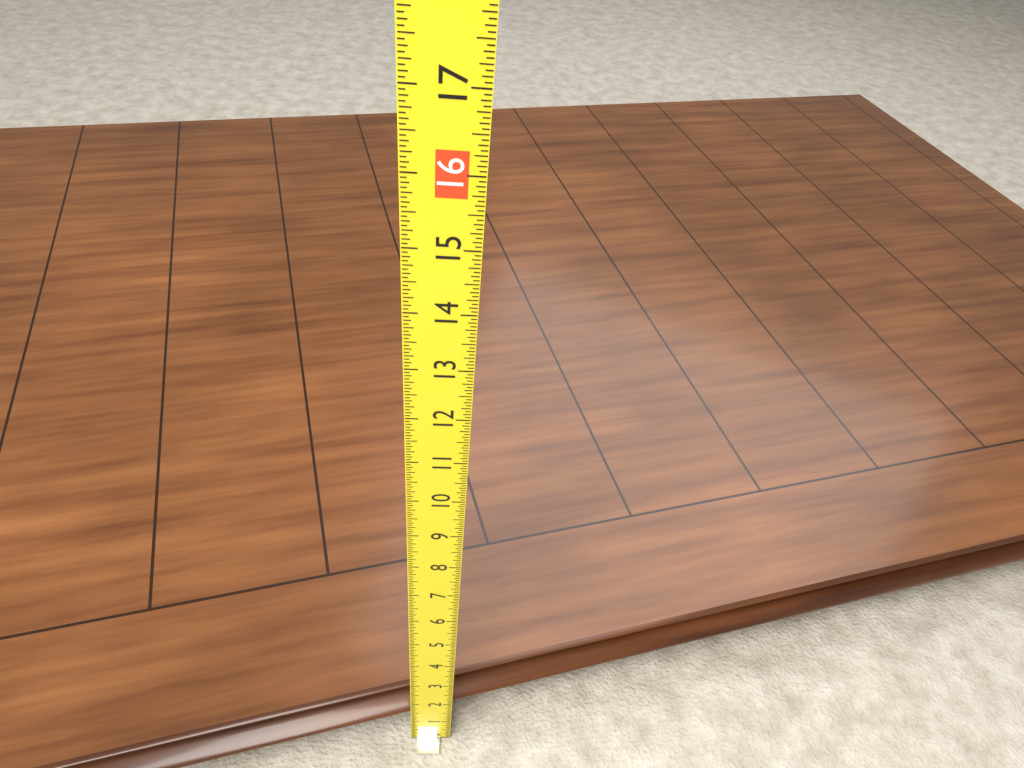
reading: 2.0000 (no unit)
